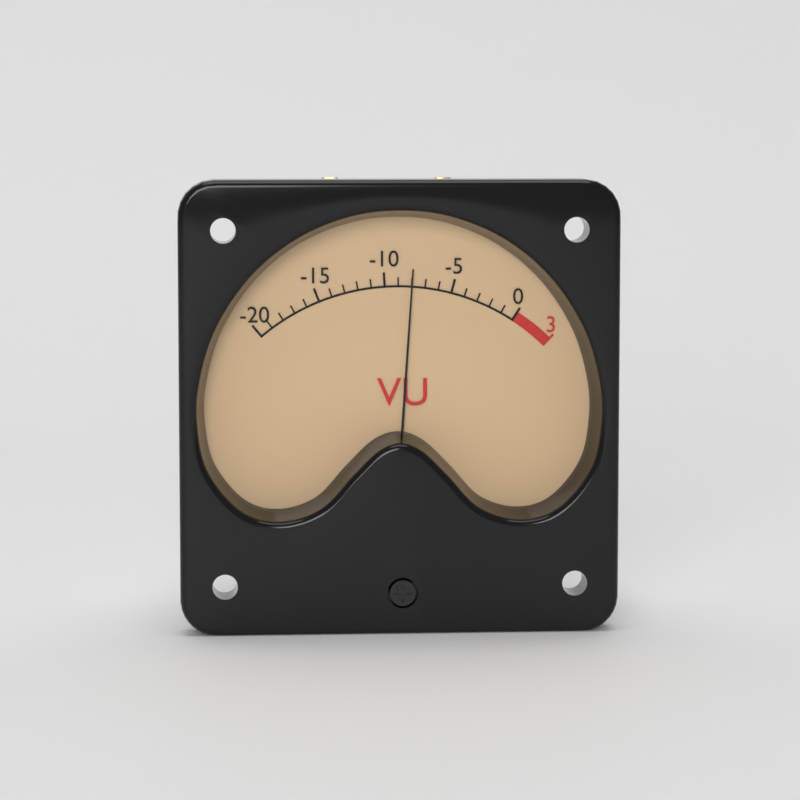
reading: -8 VU
